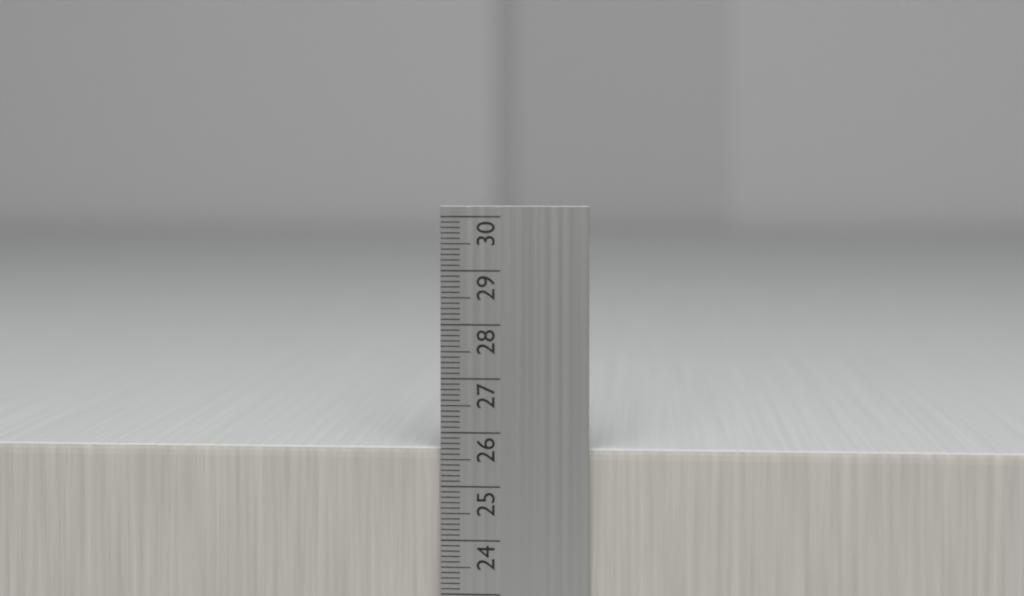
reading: 25.7 cm
